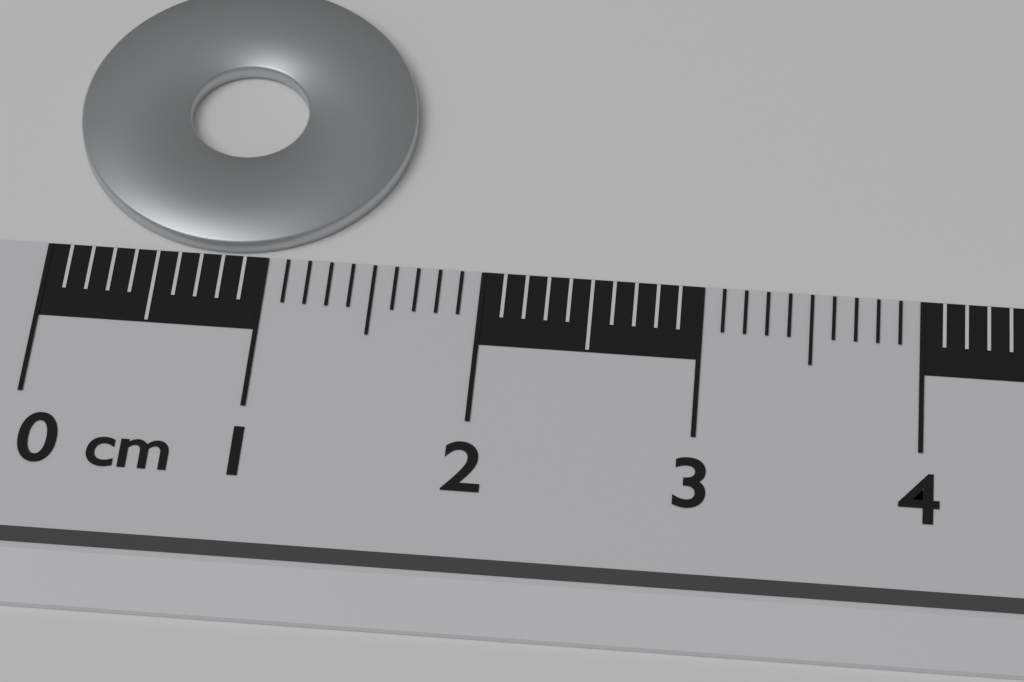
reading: 1.6 cm
